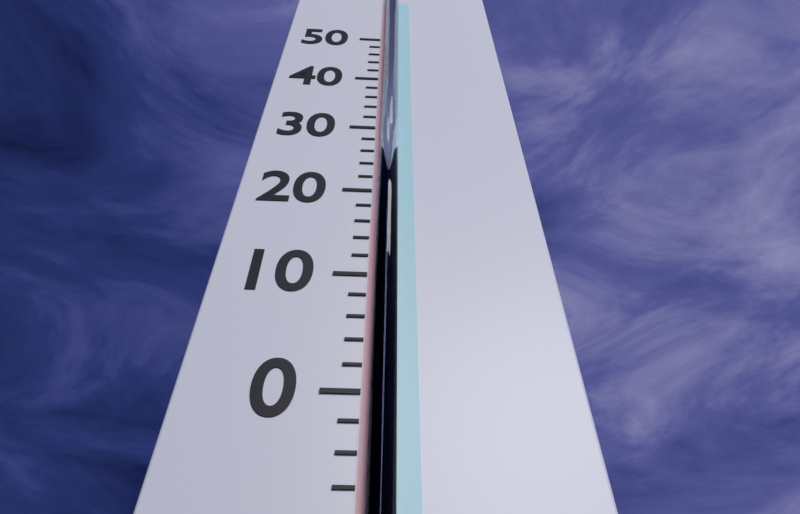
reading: 16 °C
